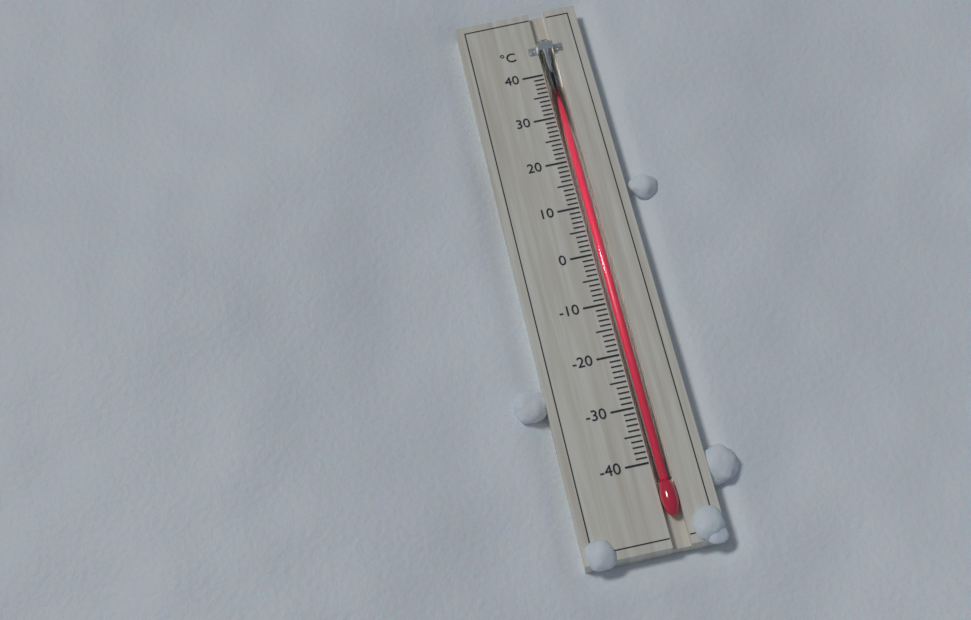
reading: 38 °C
